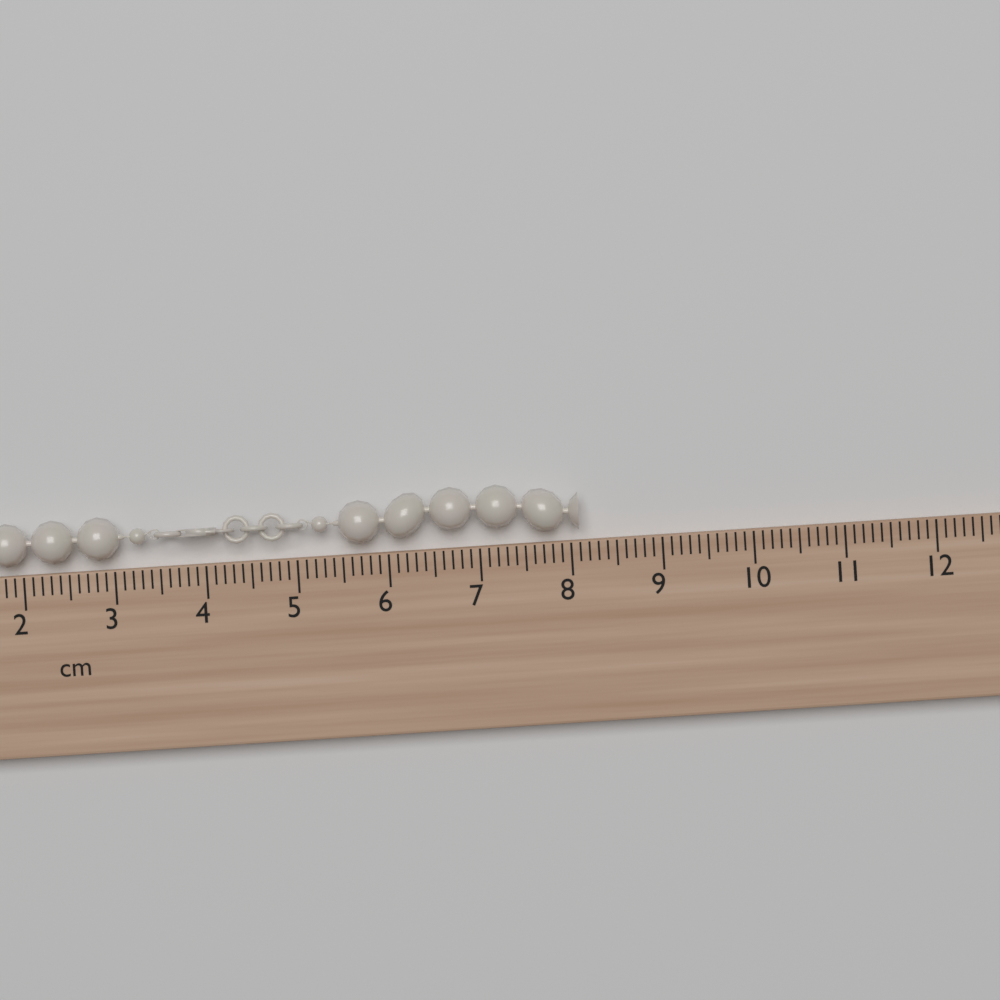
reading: 8.1 cm
